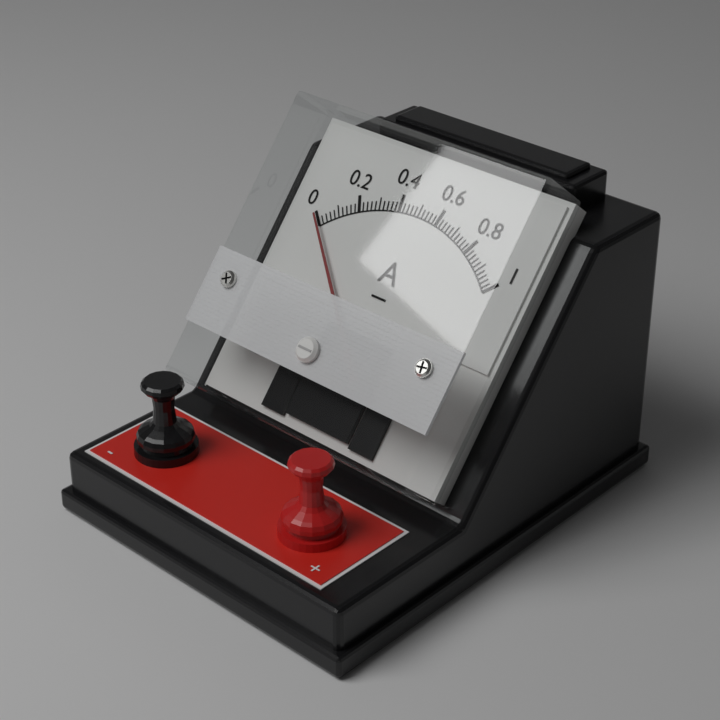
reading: 0.00 A
